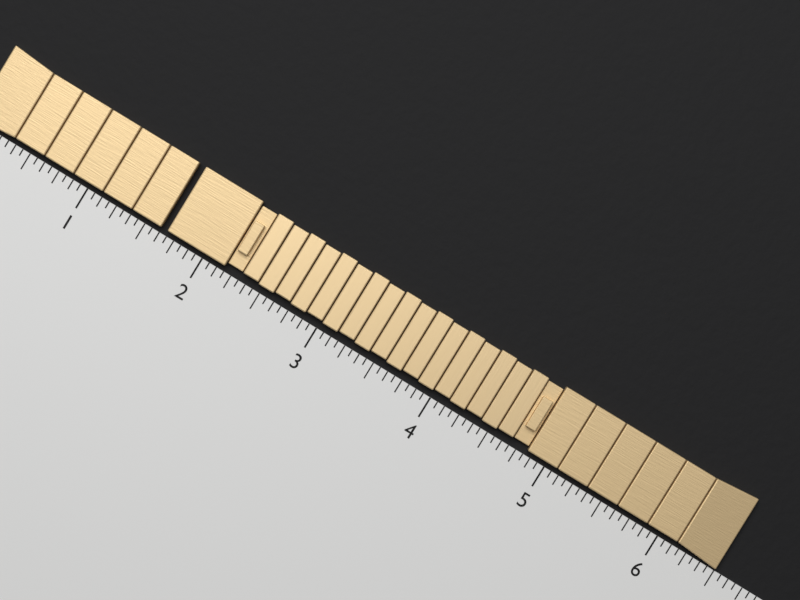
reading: 6.5000 (no unit)
